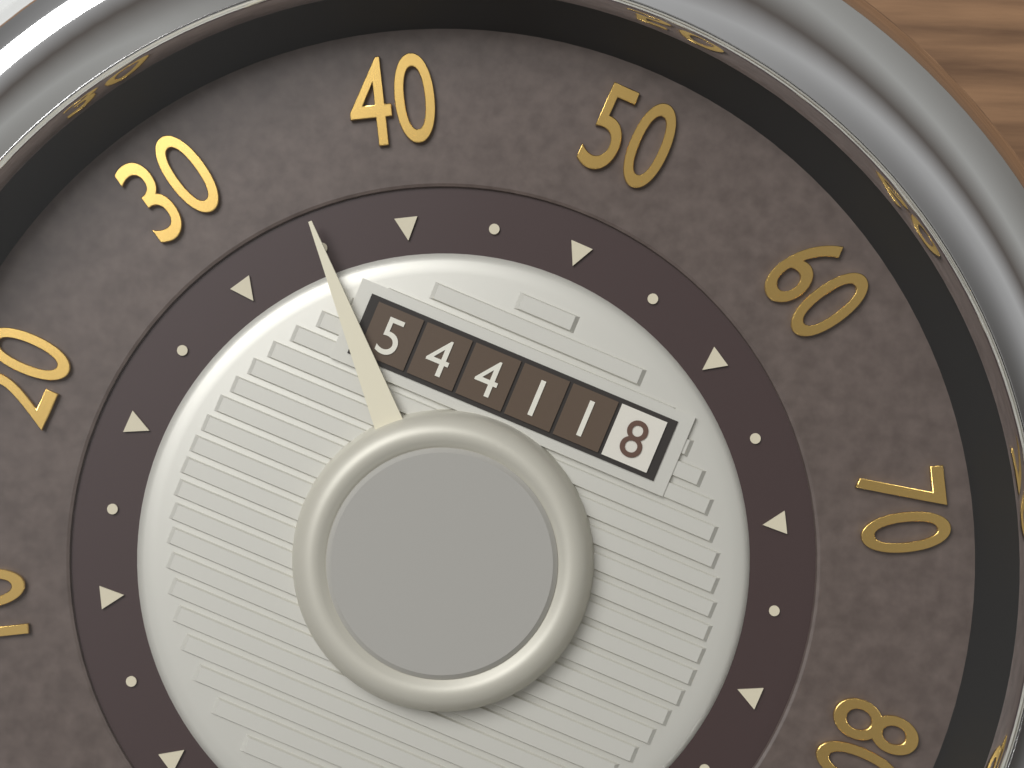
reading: 35 mph
